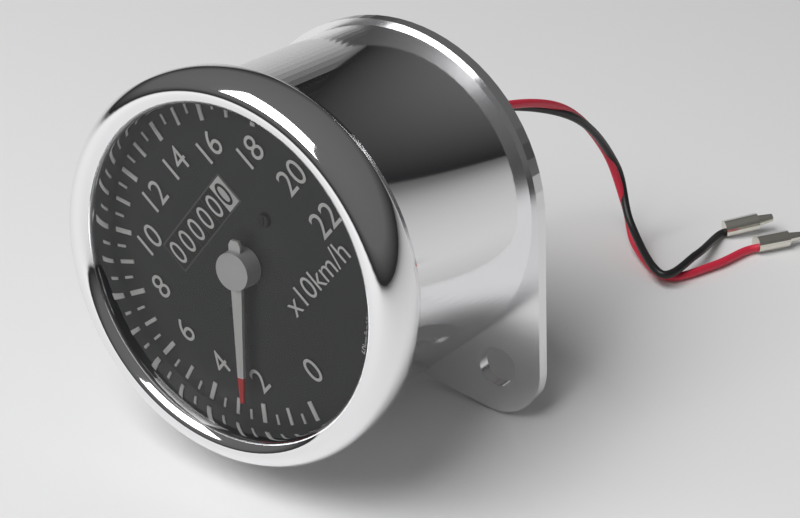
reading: 25 km/h
